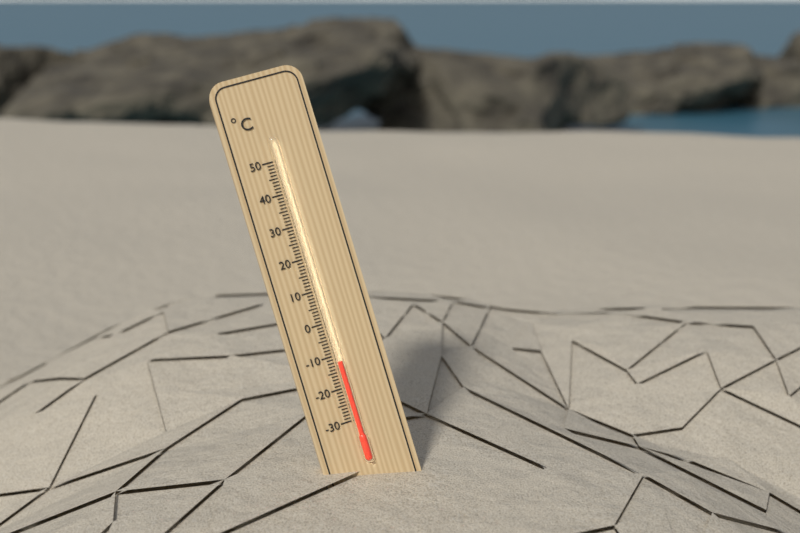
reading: -12 °C
